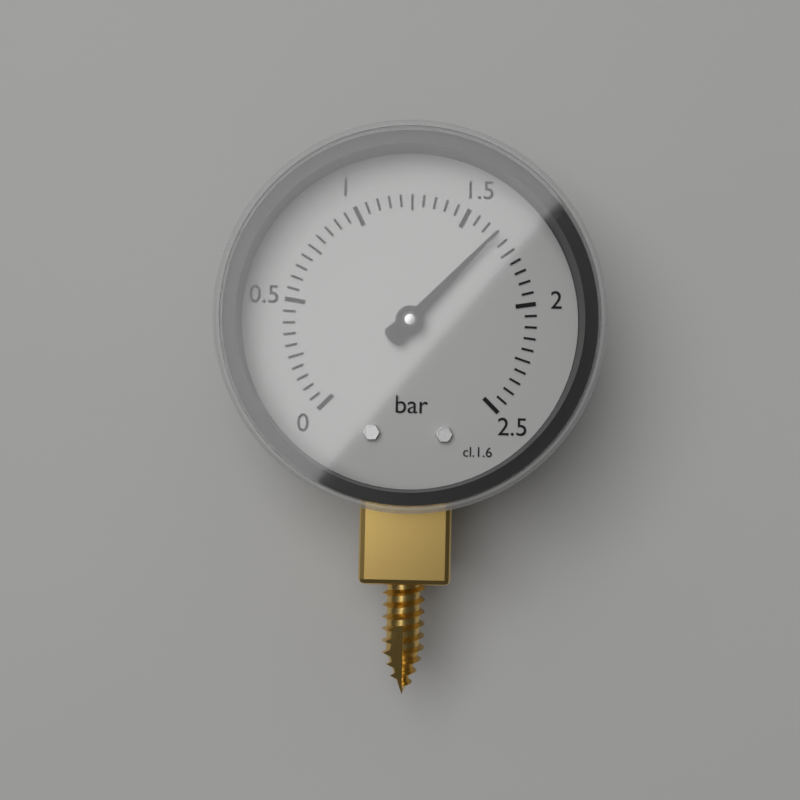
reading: 1.65 bar
